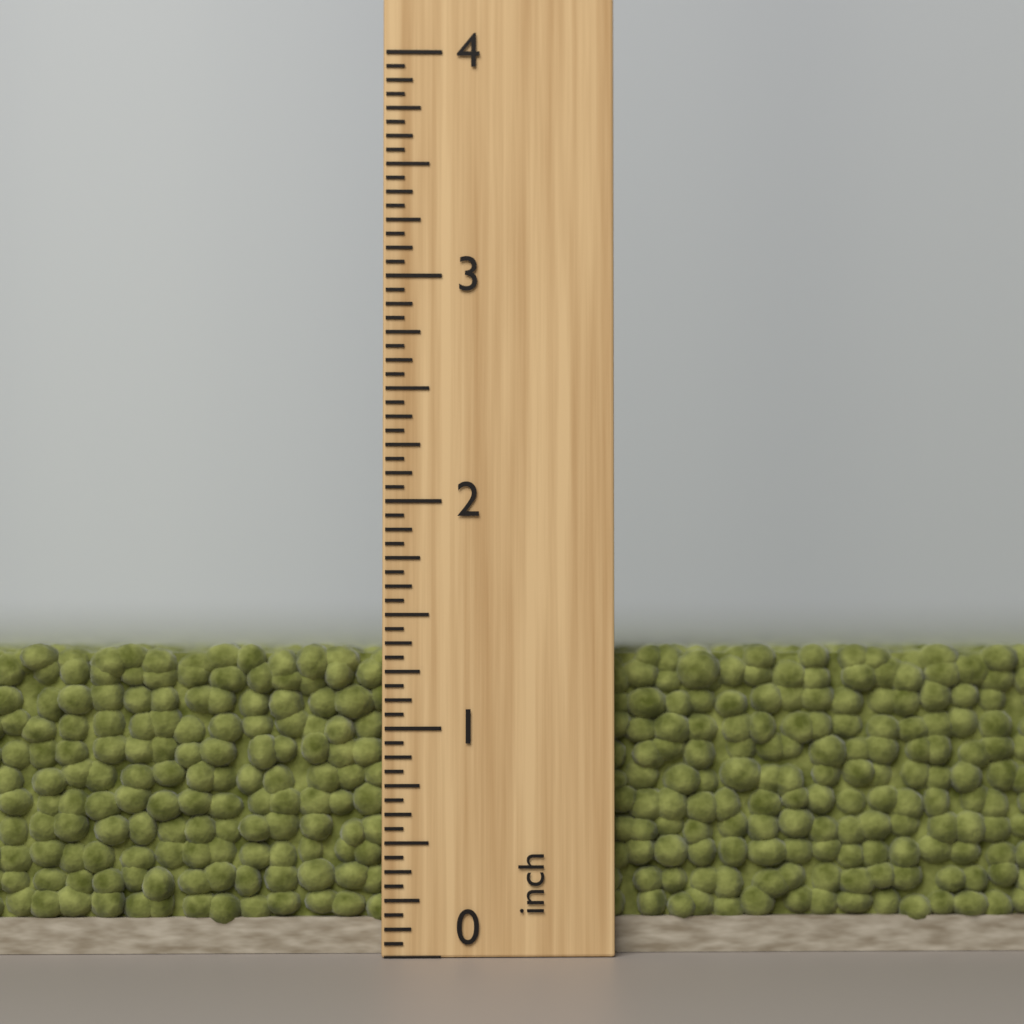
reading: 1.3750 inch
